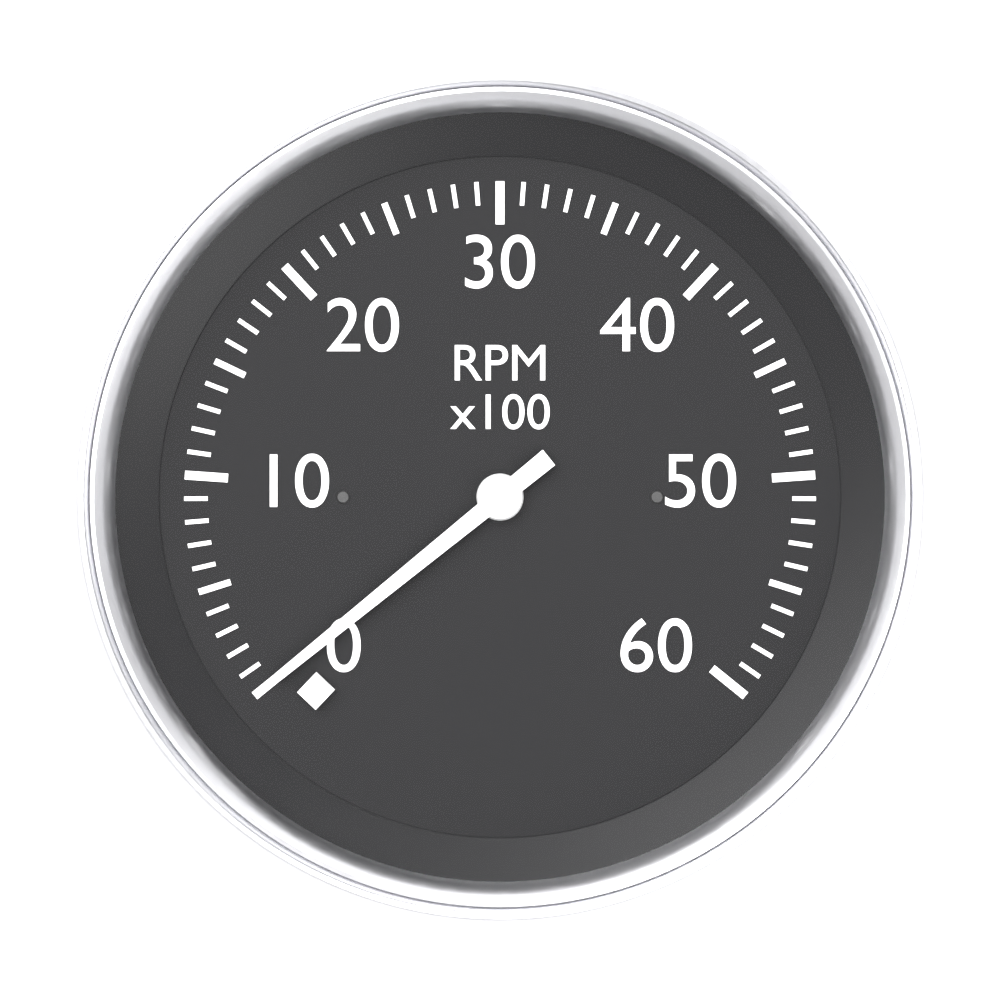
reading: 0 RPM
